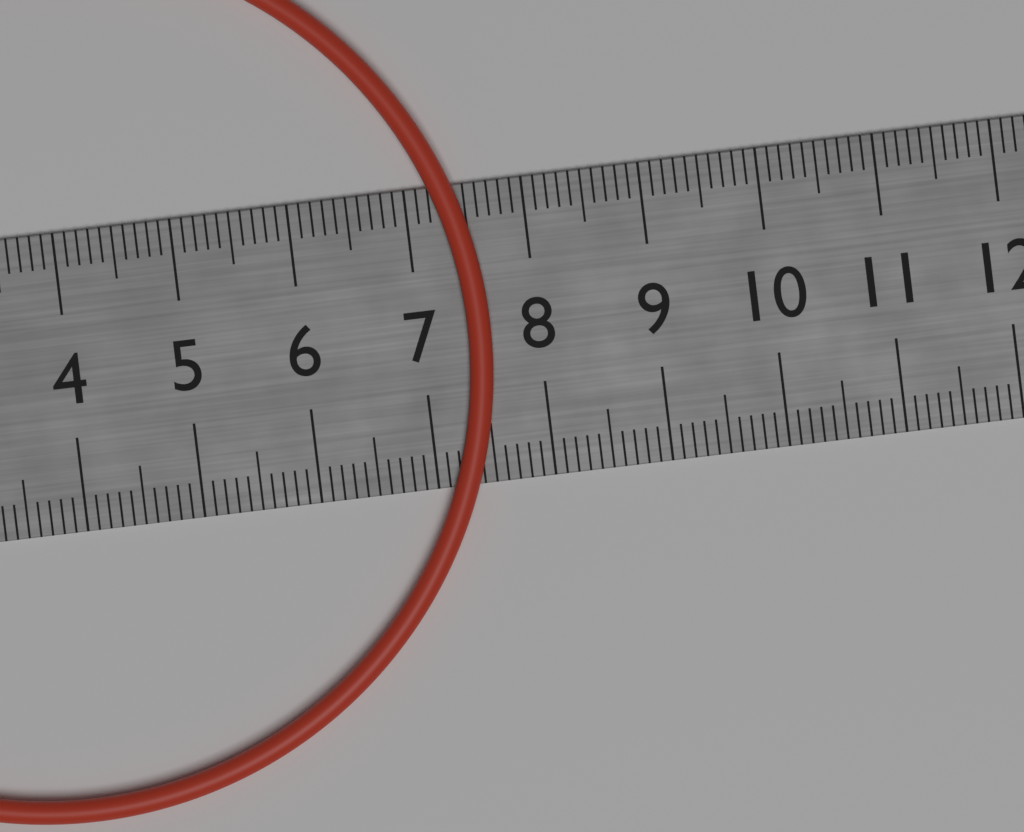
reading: 7.6 cm
